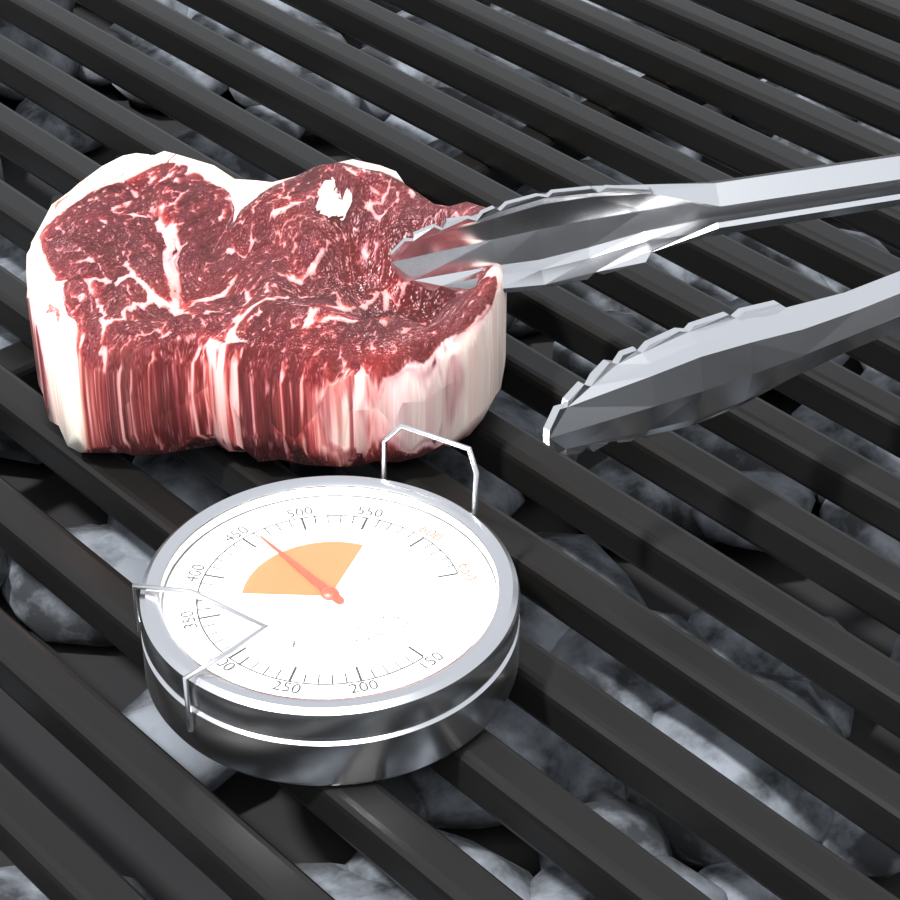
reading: 460 °F
